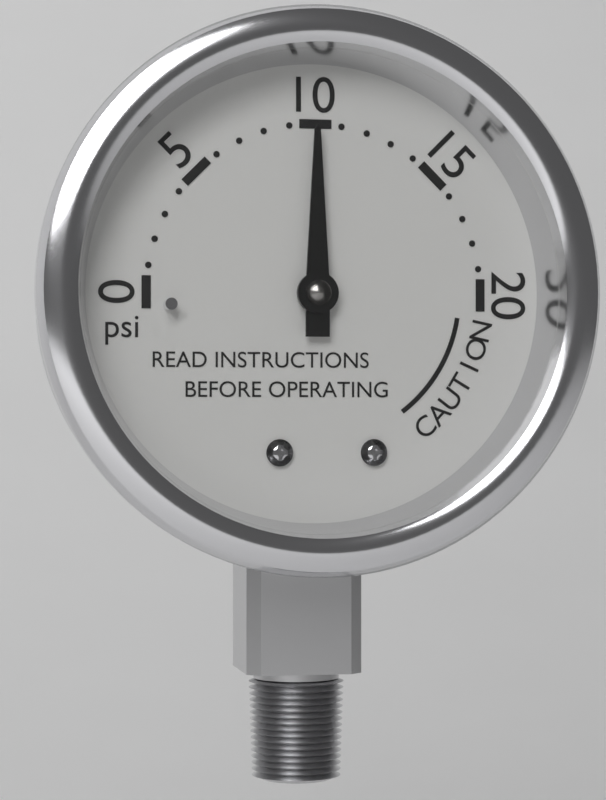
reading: 10 psi
